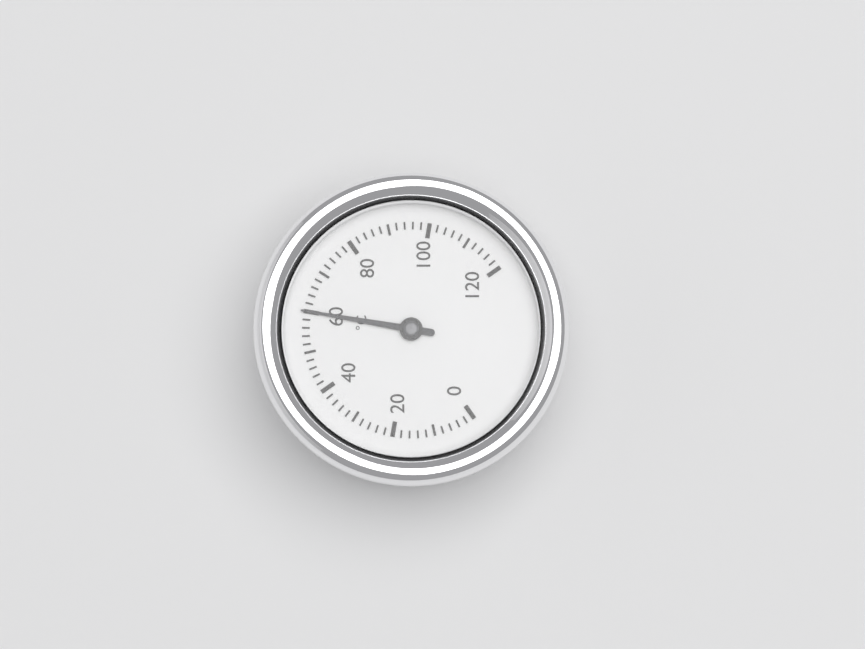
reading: 60 °C
